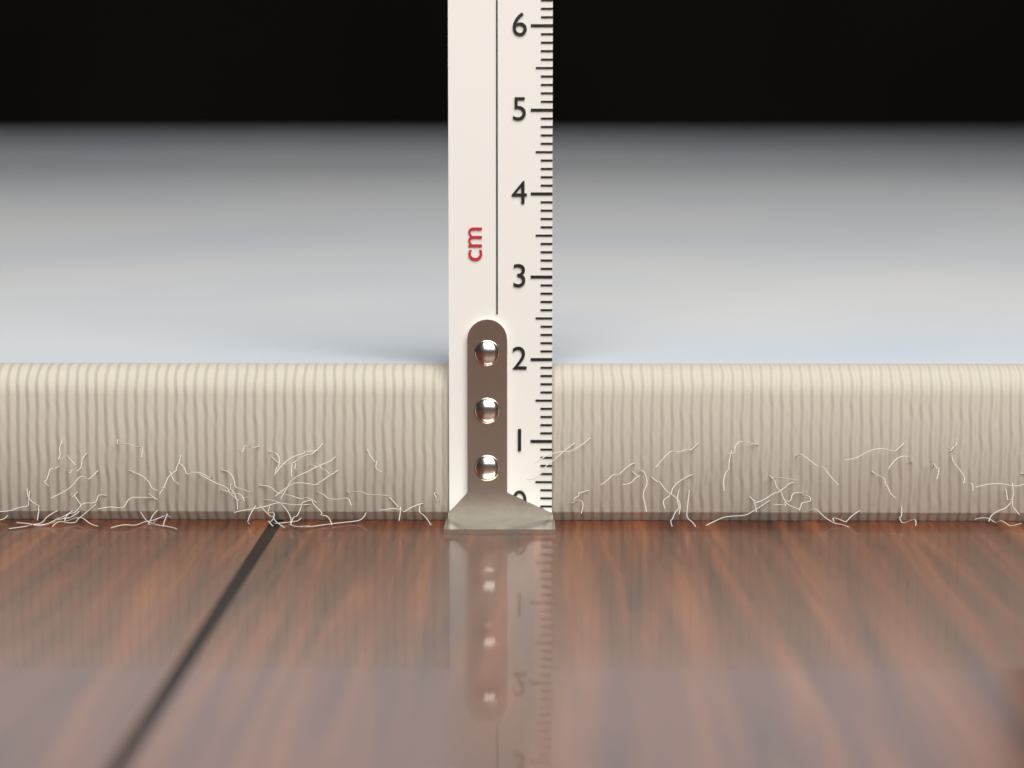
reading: 1.9 cm
